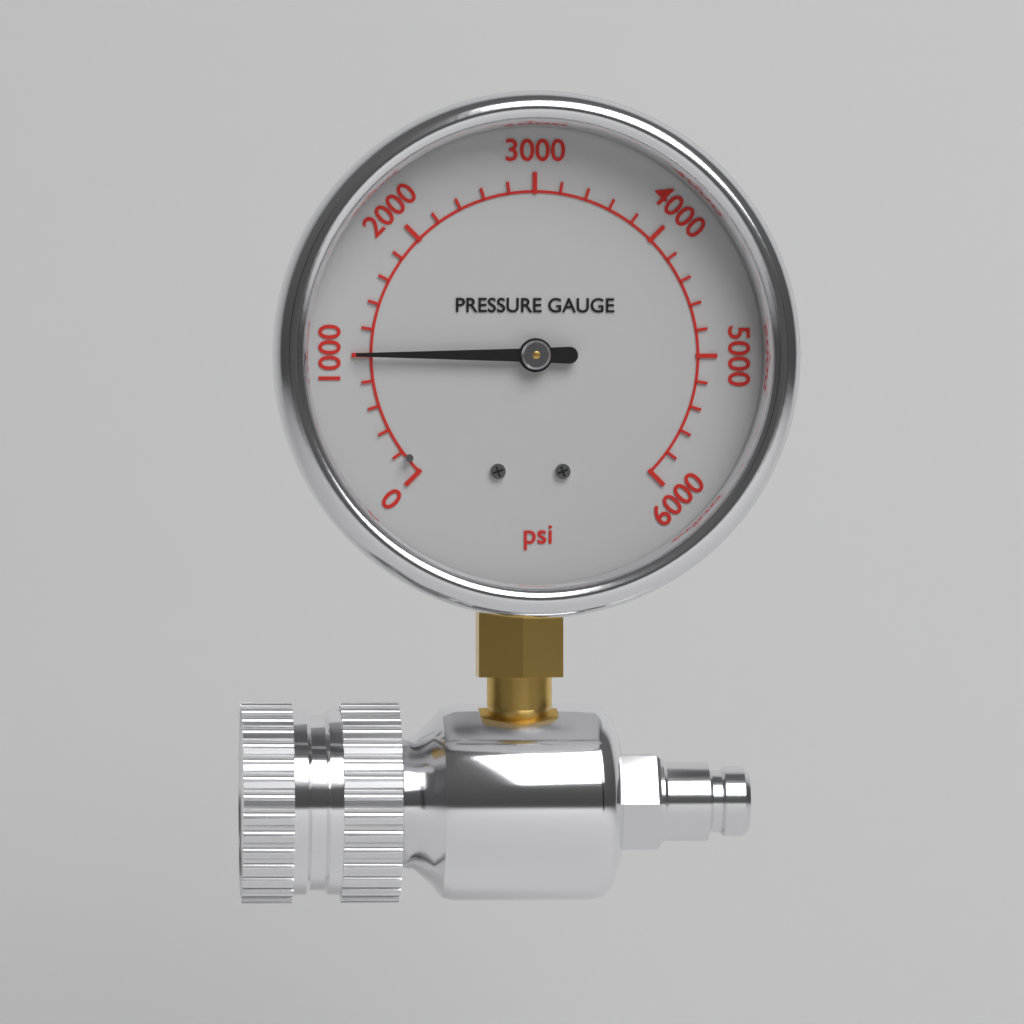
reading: 1000 psi
